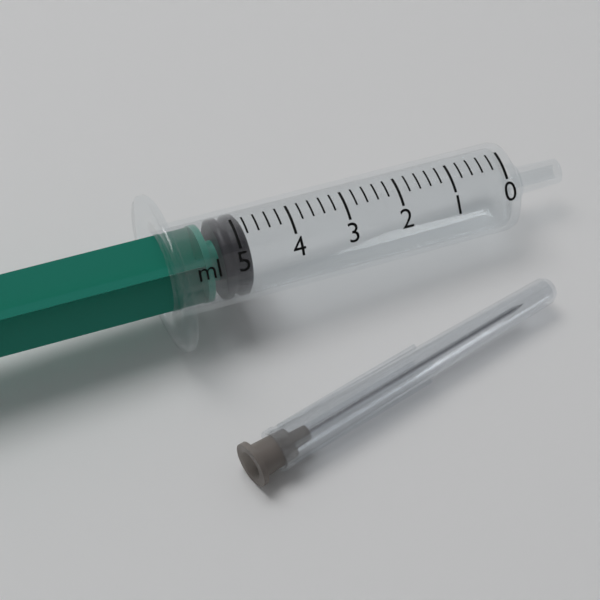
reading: 4.8 ml
